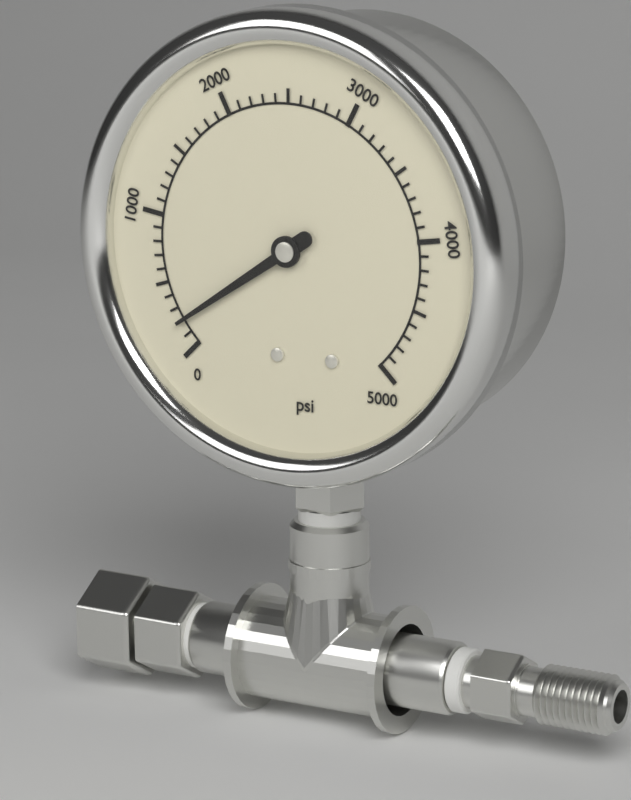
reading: 200 psi
